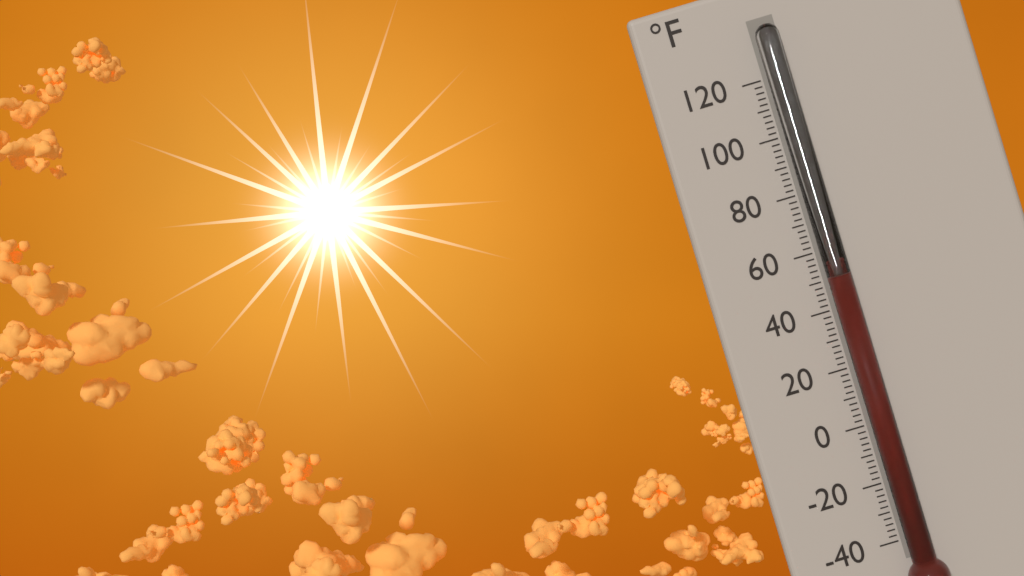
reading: 50 °F
